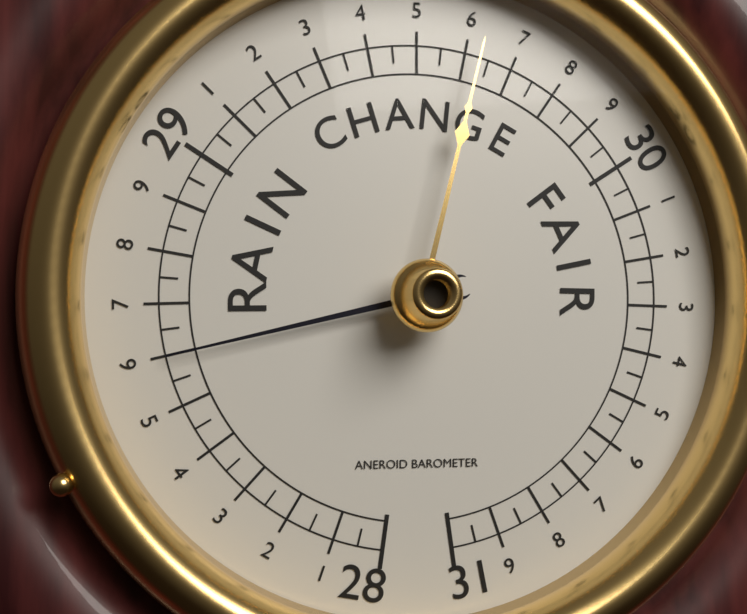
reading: 28.60 (no unit)
